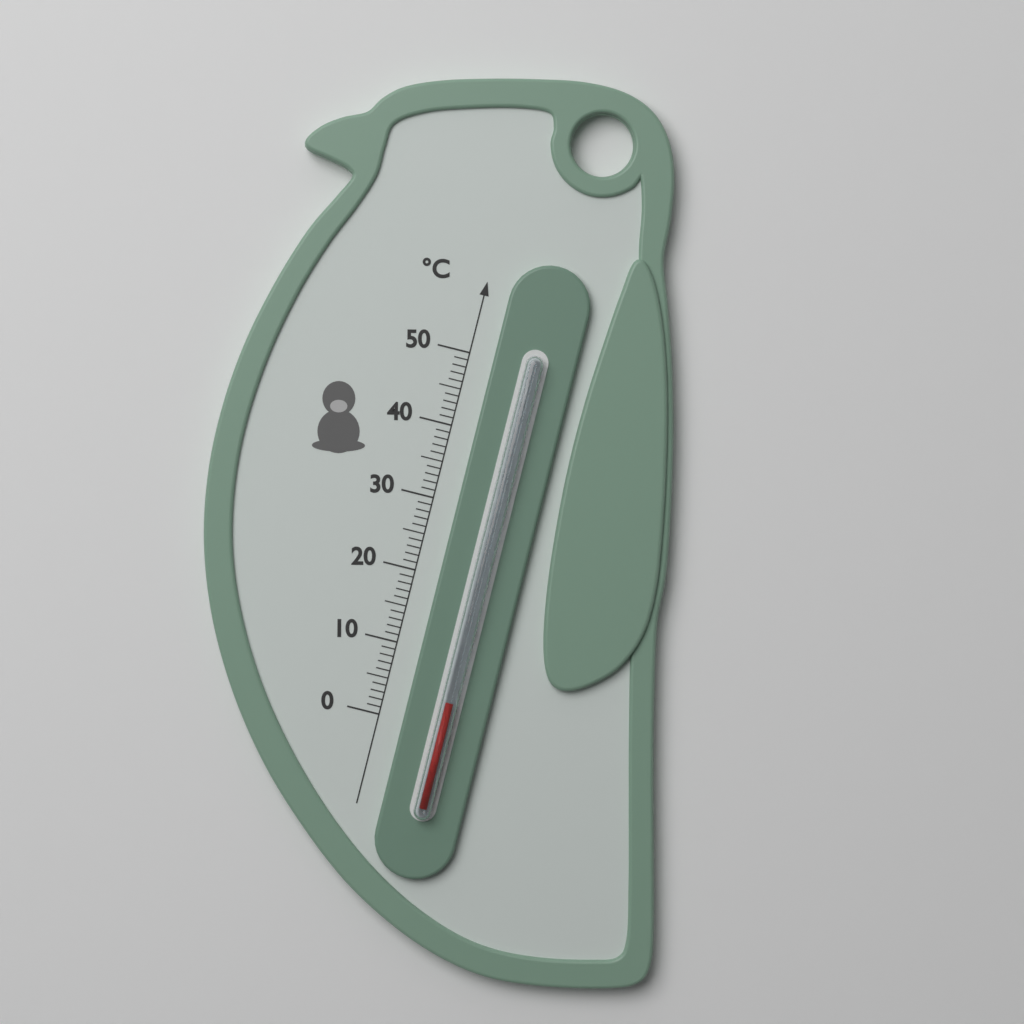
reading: 4 °C
